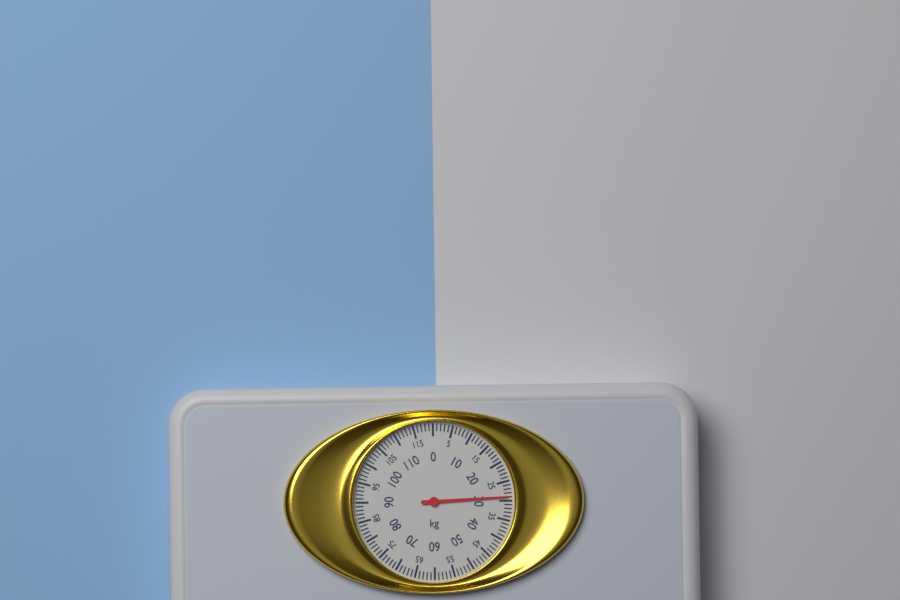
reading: 29 kg
